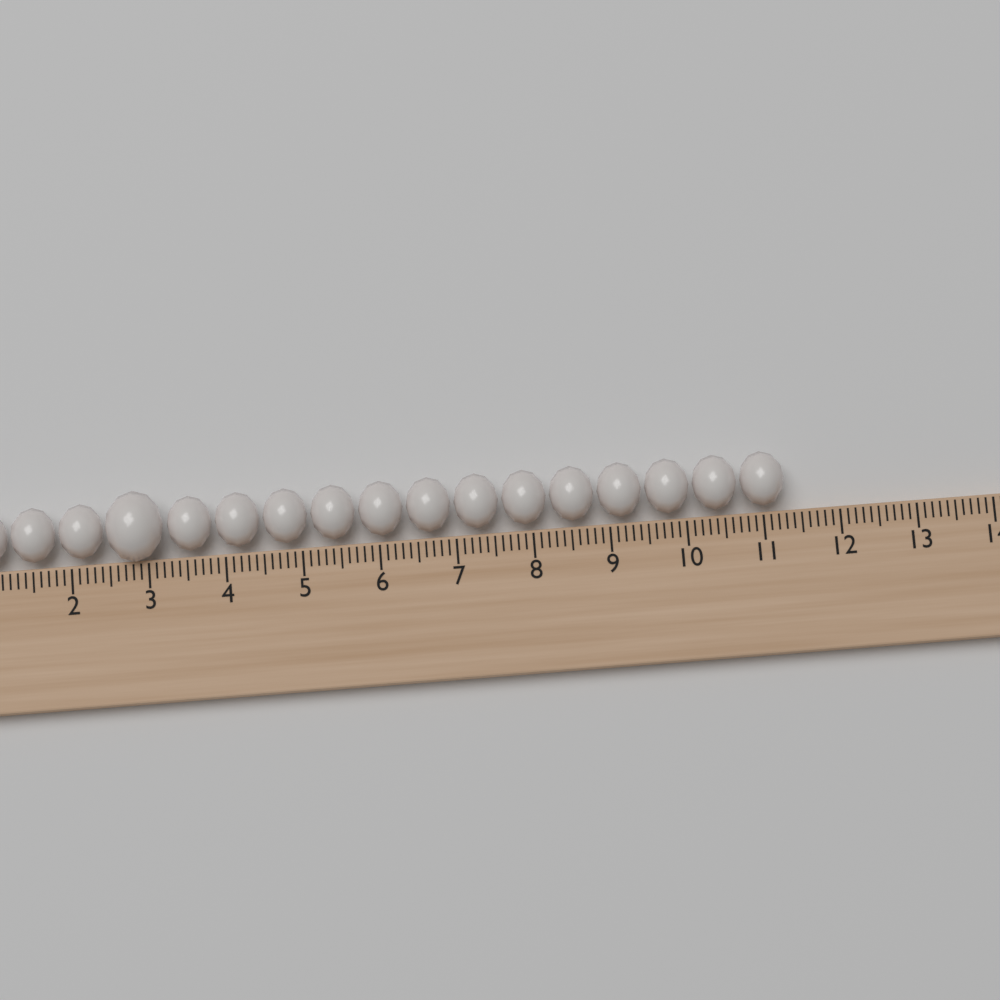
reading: 11.3 (no unit)
